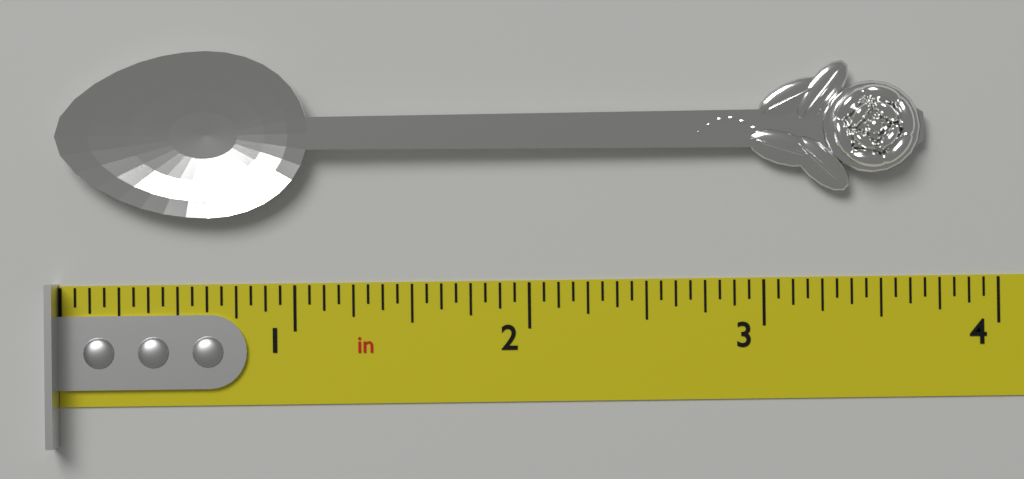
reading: 3.6875 in
